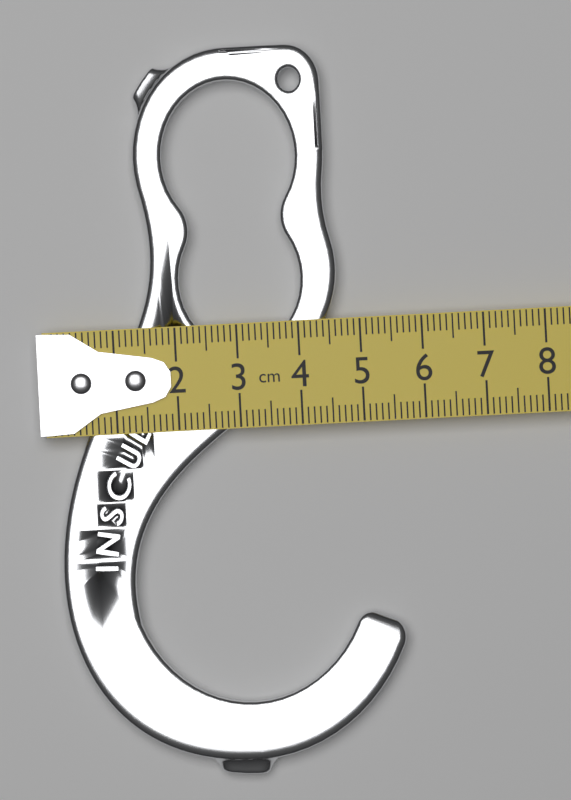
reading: 5.5 cm
